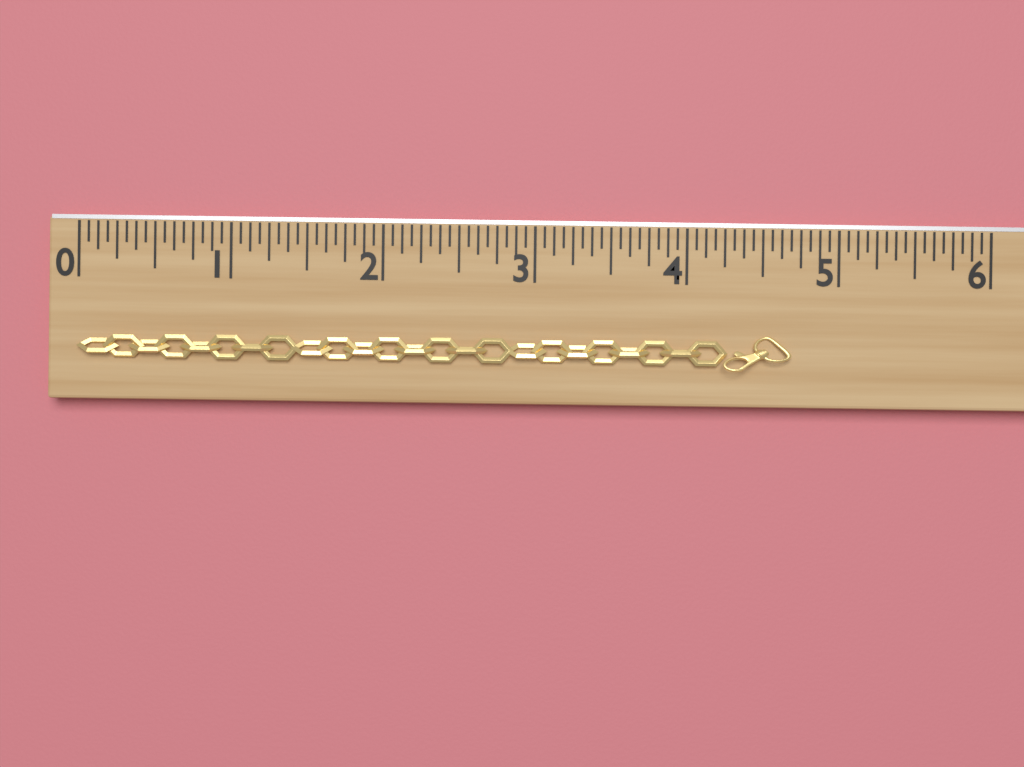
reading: 4.6875 (no unit)
